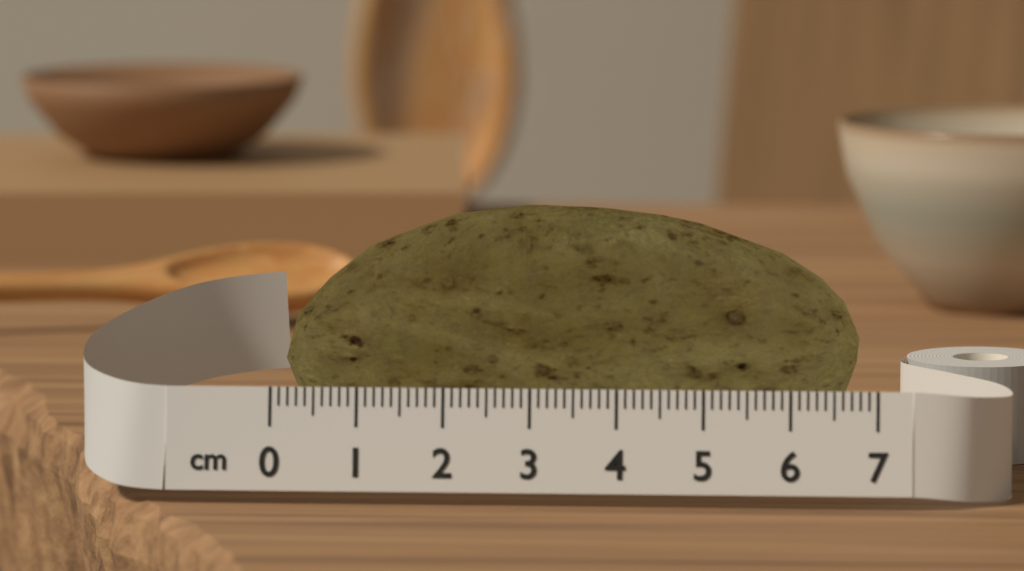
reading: 6.8 cm
